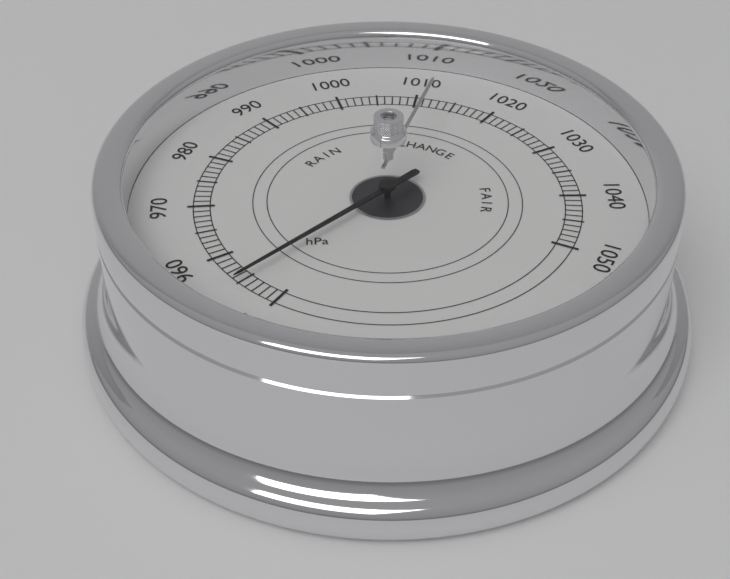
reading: 955 hPa
